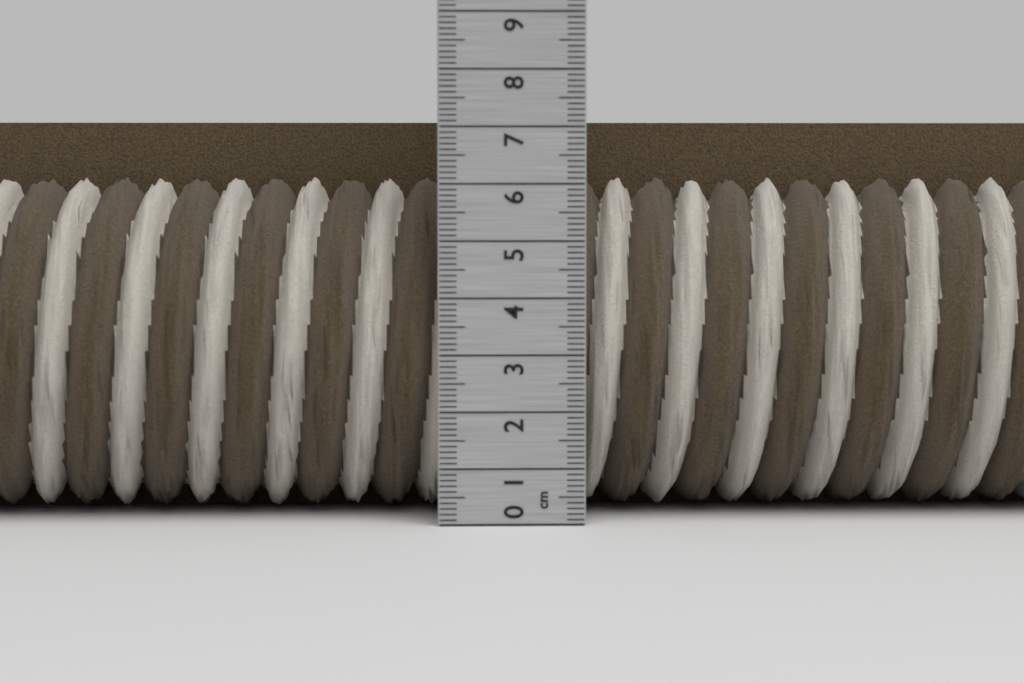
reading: 7.1 cm
